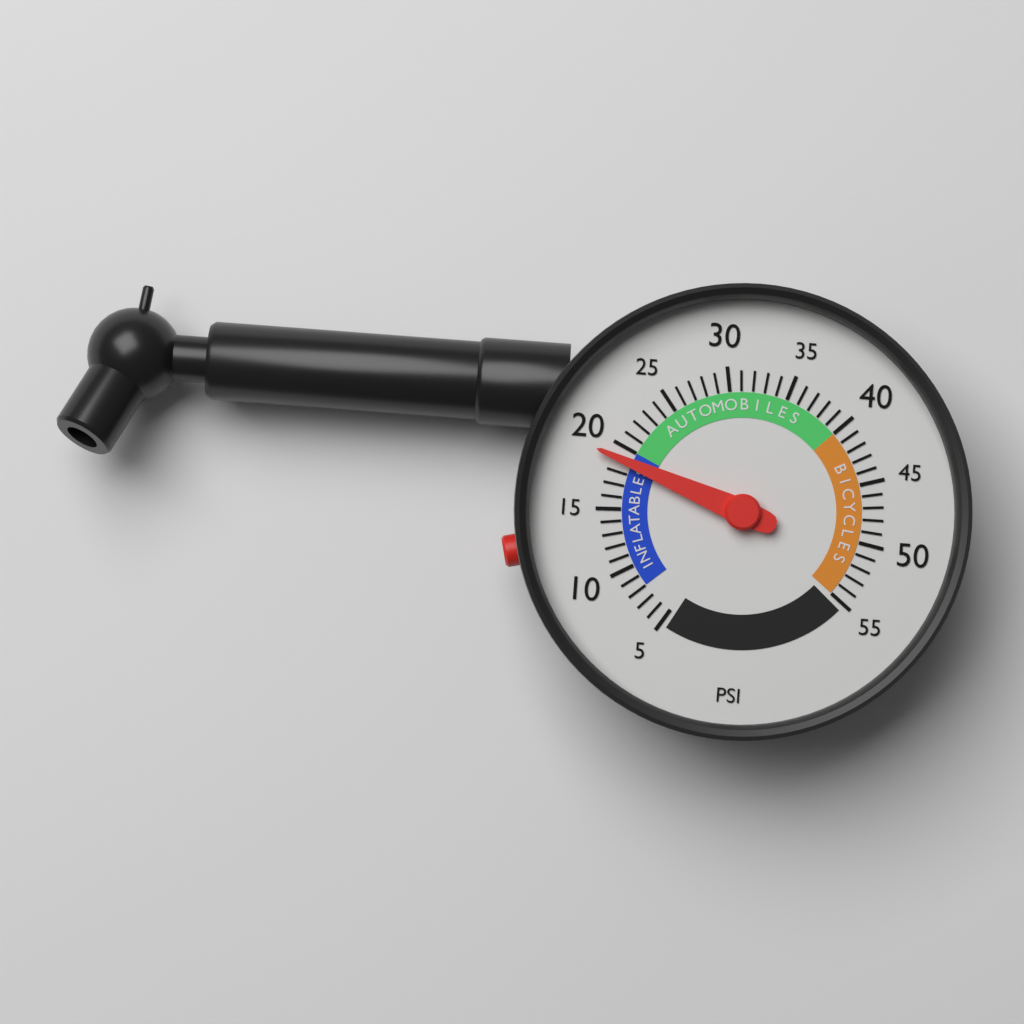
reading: 19 psi
